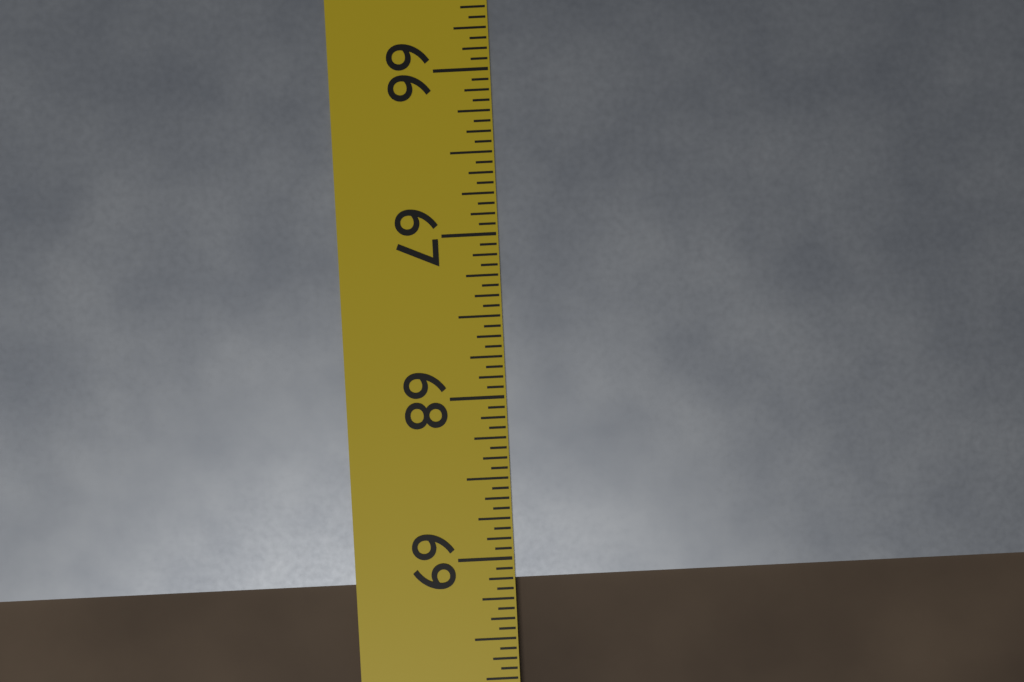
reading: 69.1250 in
